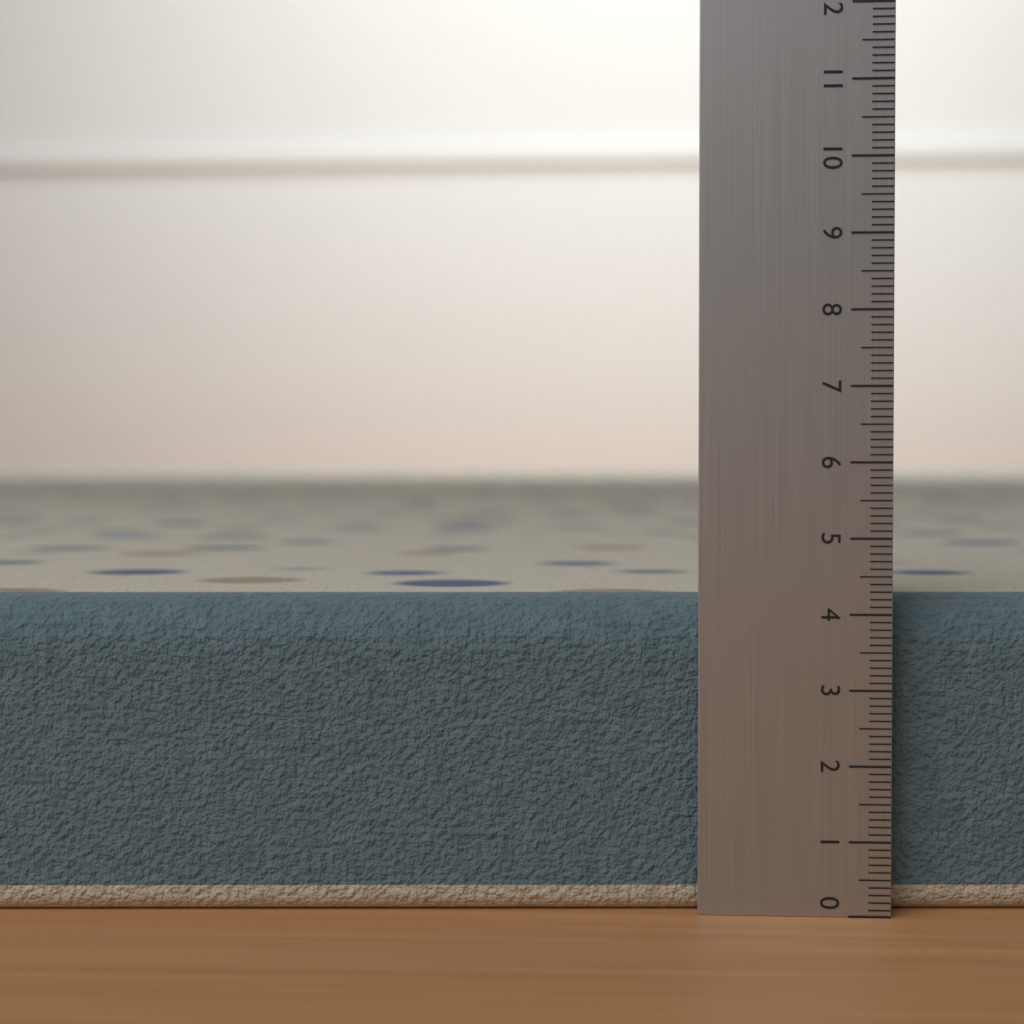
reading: 4.2 (no unit)
